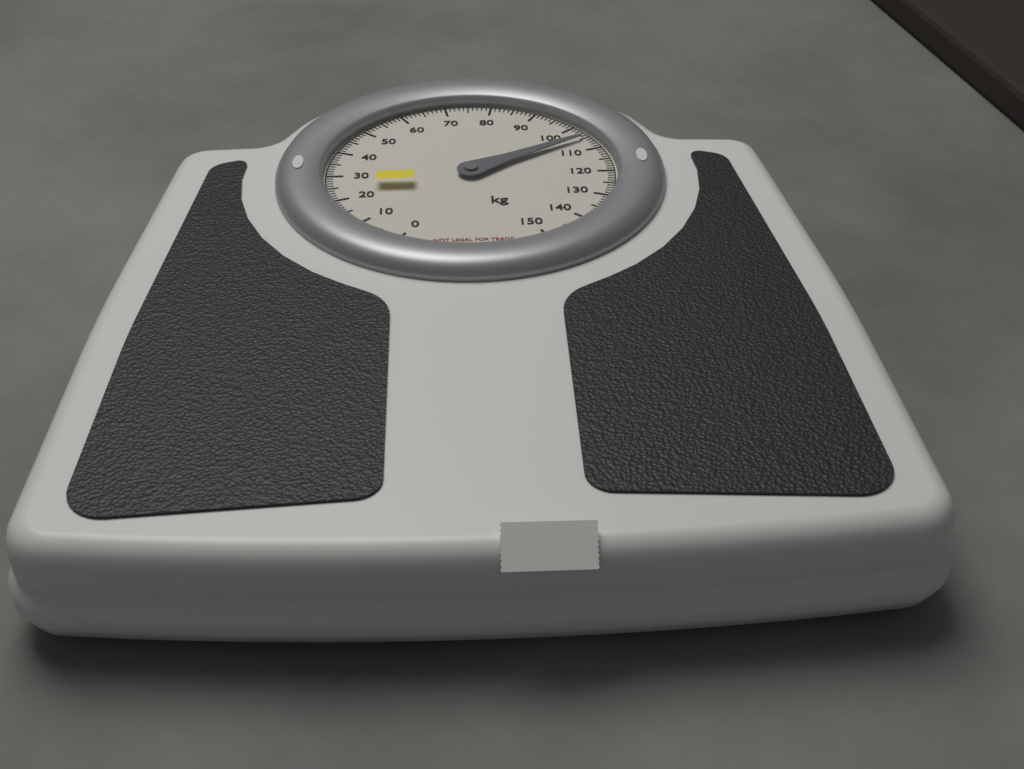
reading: 105 kg
